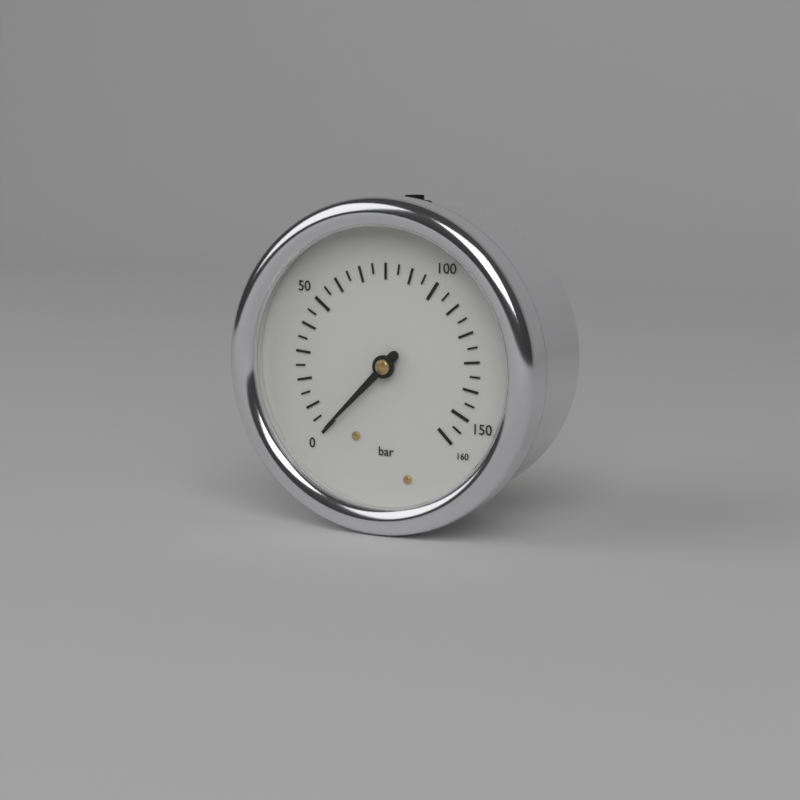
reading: 0 bar
